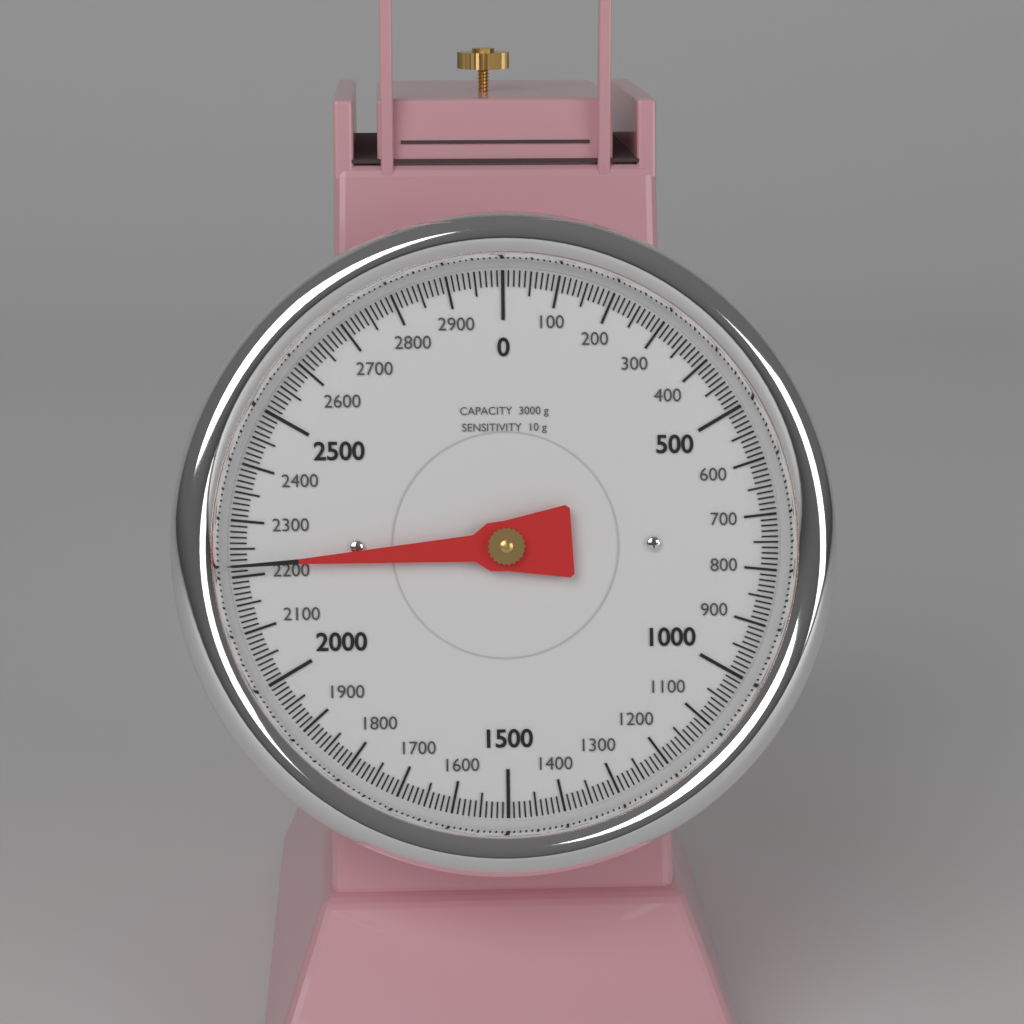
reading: 2220 g
